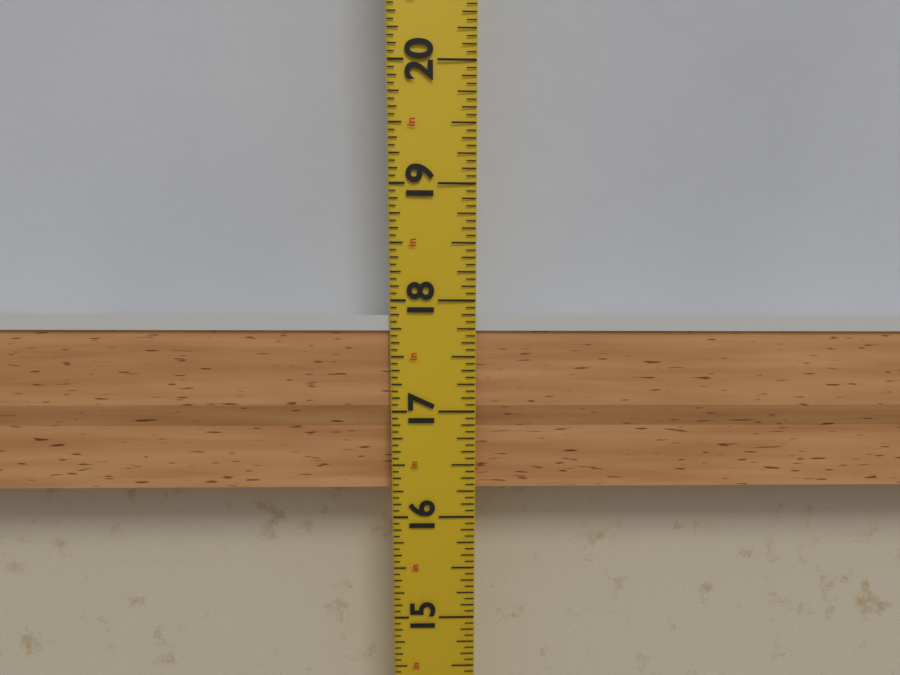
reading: 17.8750 in
